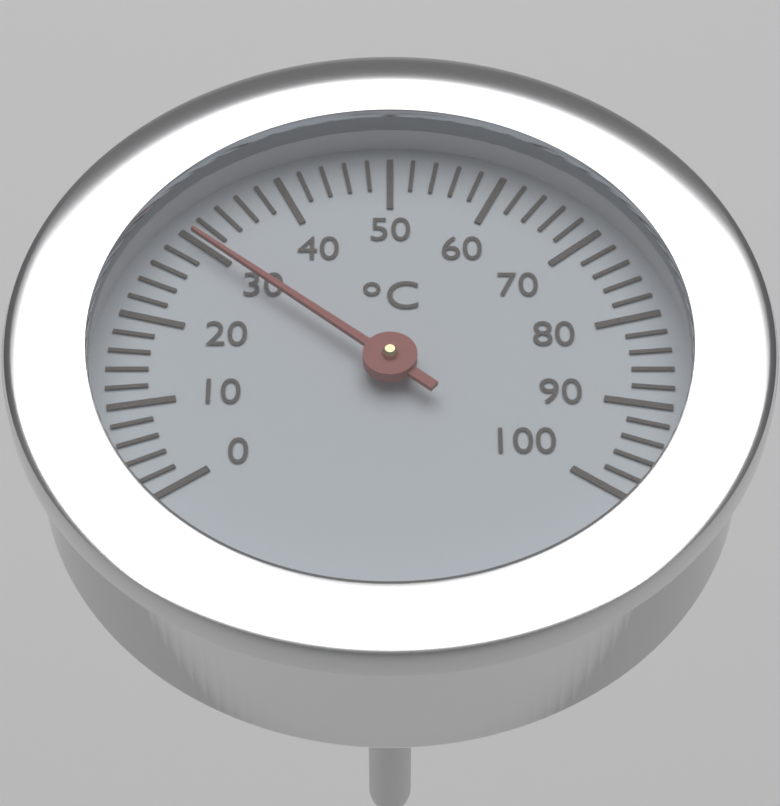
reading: 30 °C
